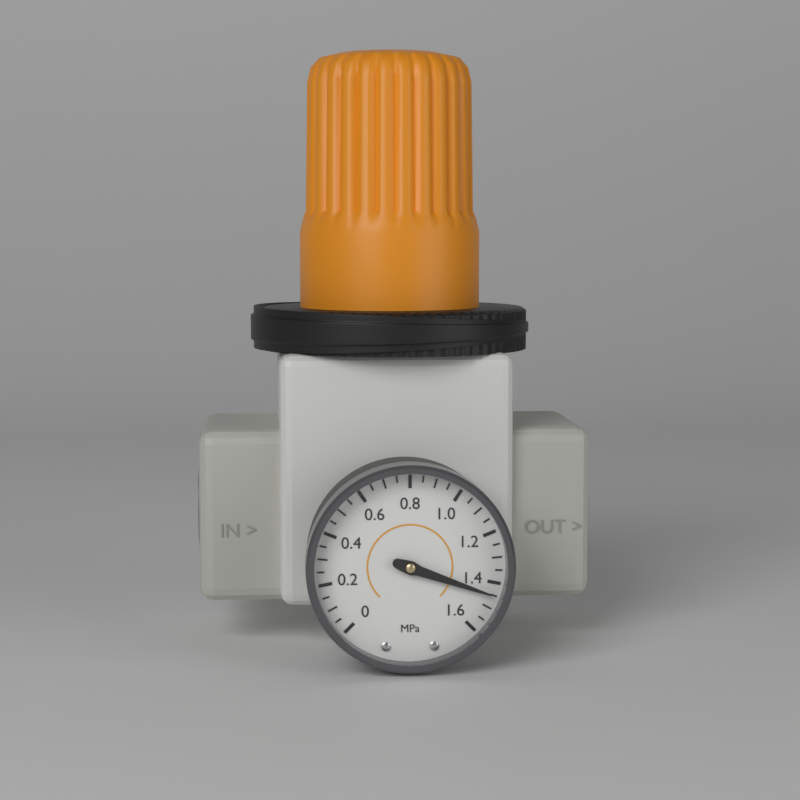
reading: 1.45 MPa
